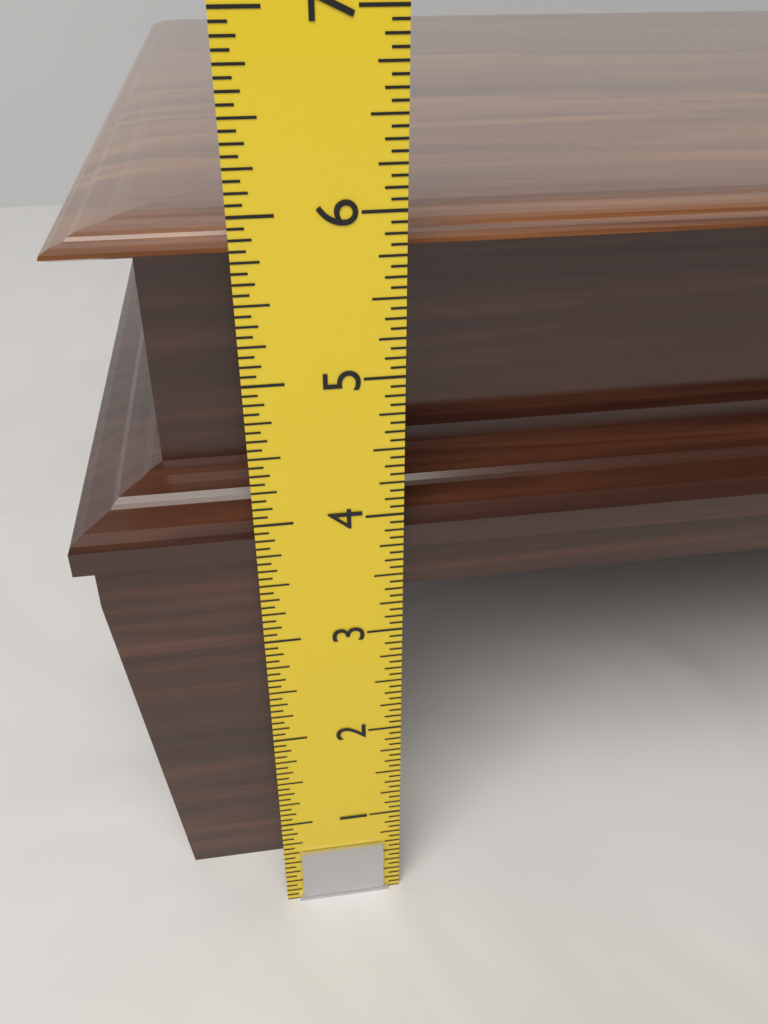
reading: 5.8750 in
